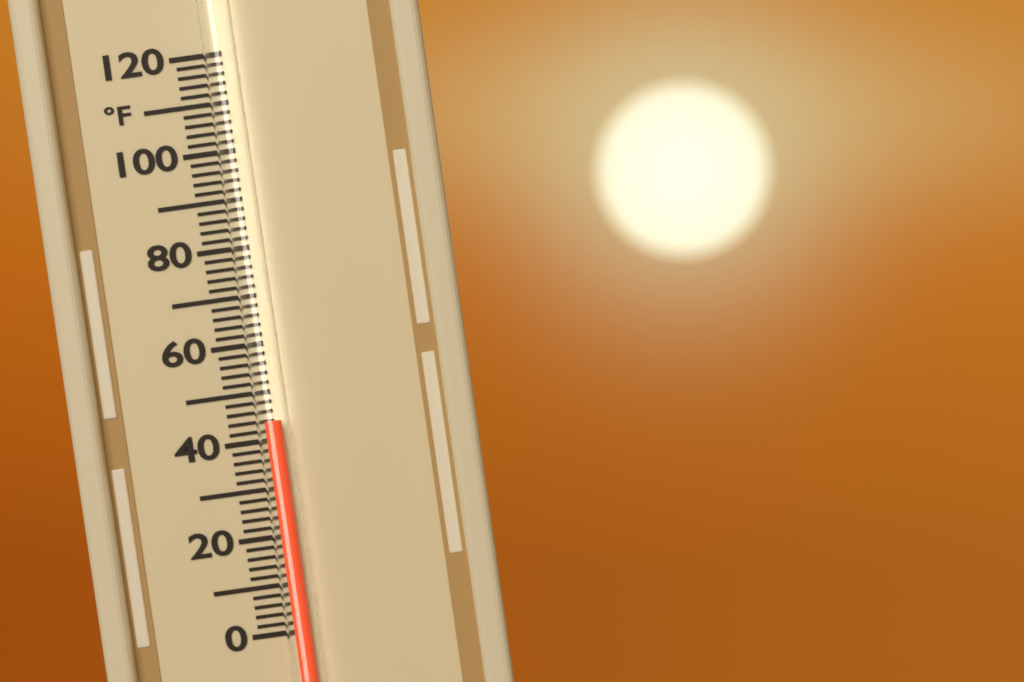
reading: 44 °F
